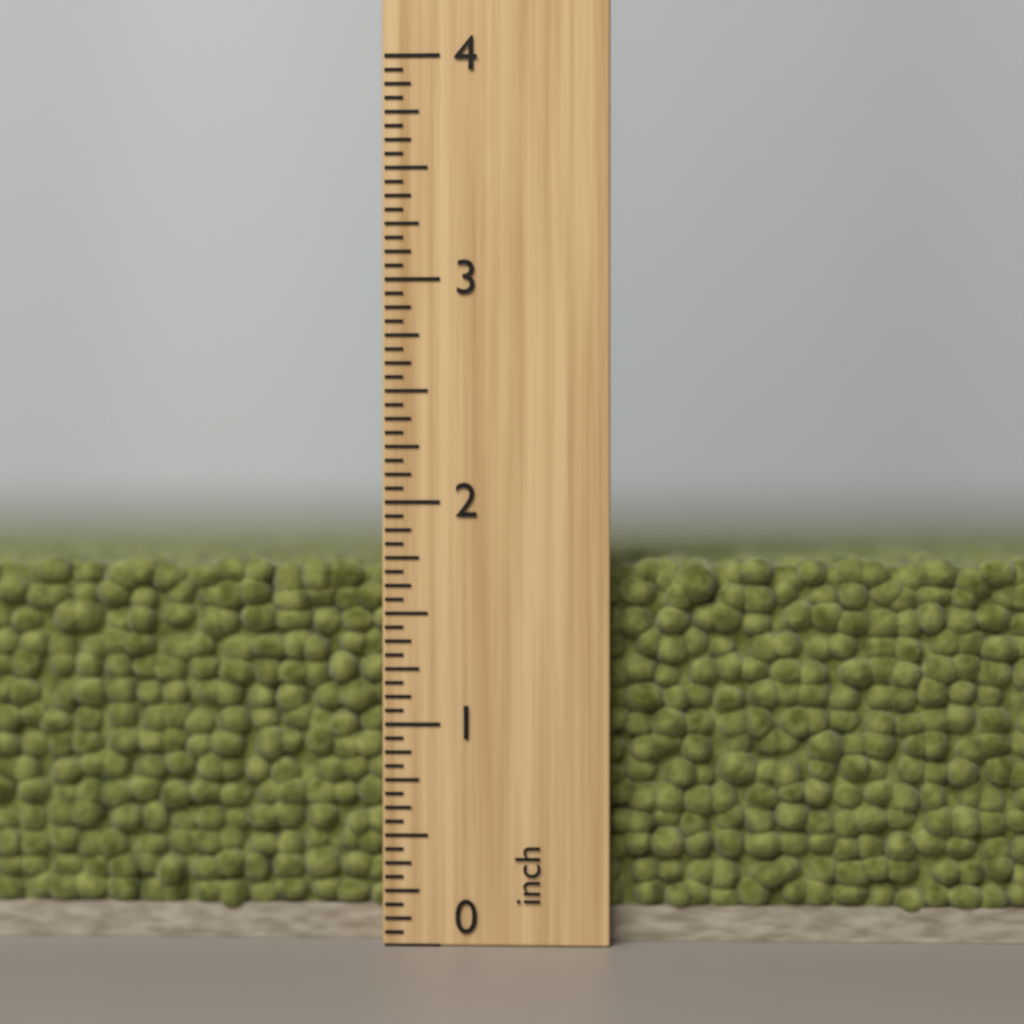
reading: 1.7500 inch
